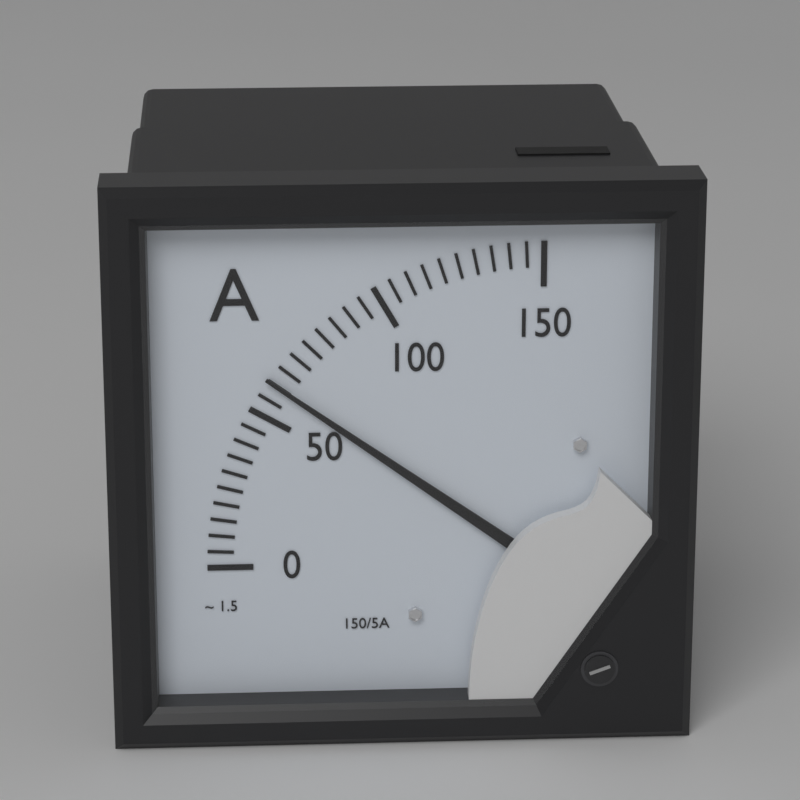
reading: 60 A
